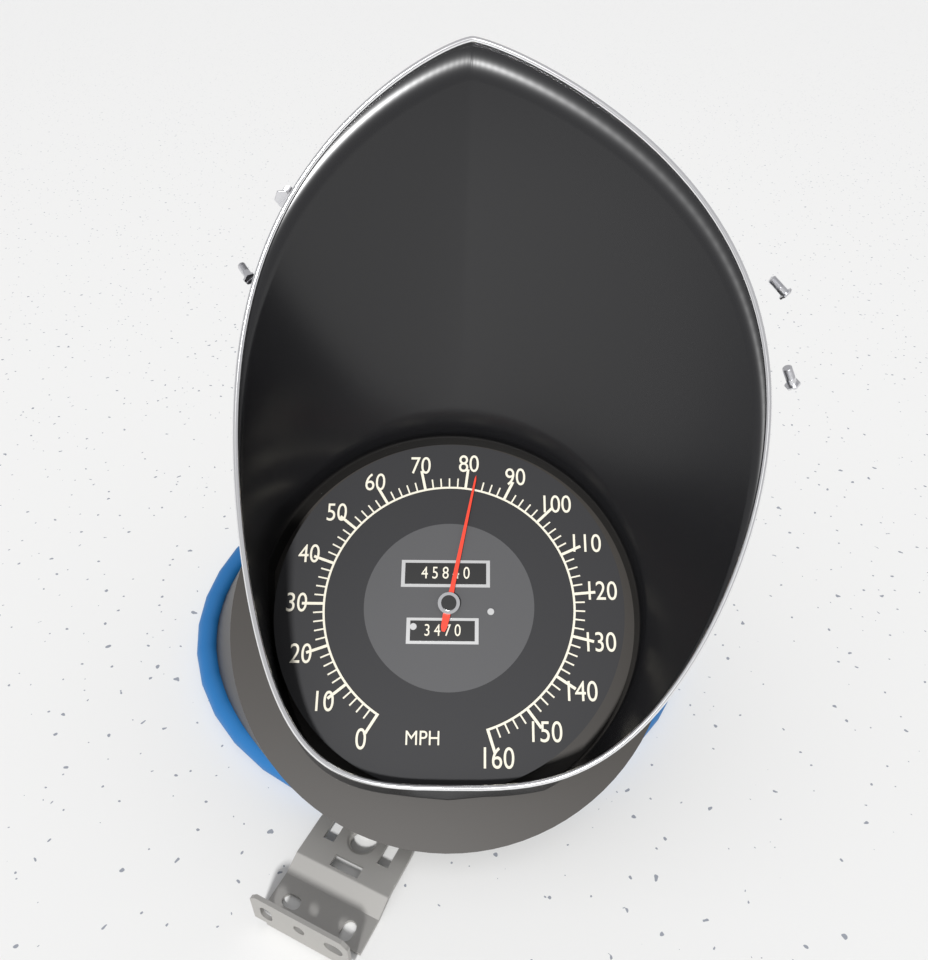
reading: 82 MPH
